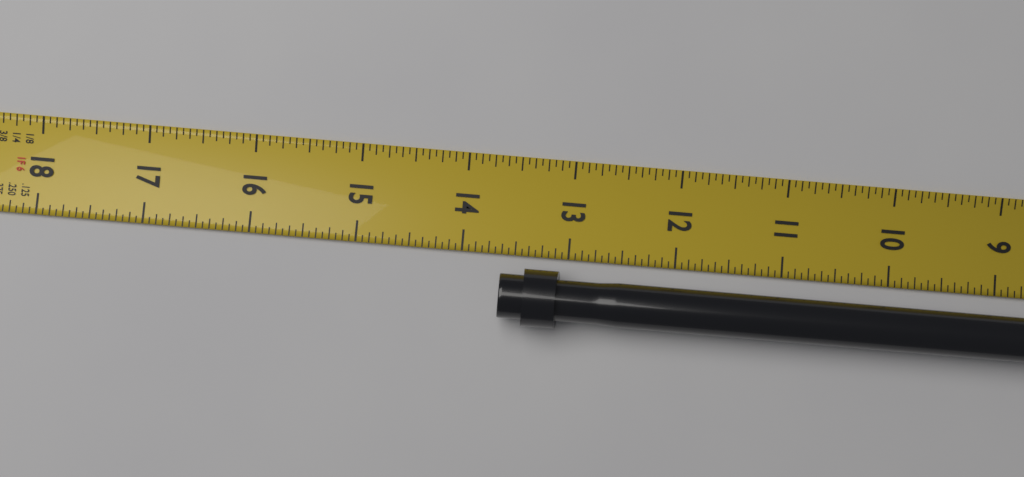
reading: 13.6250 in
